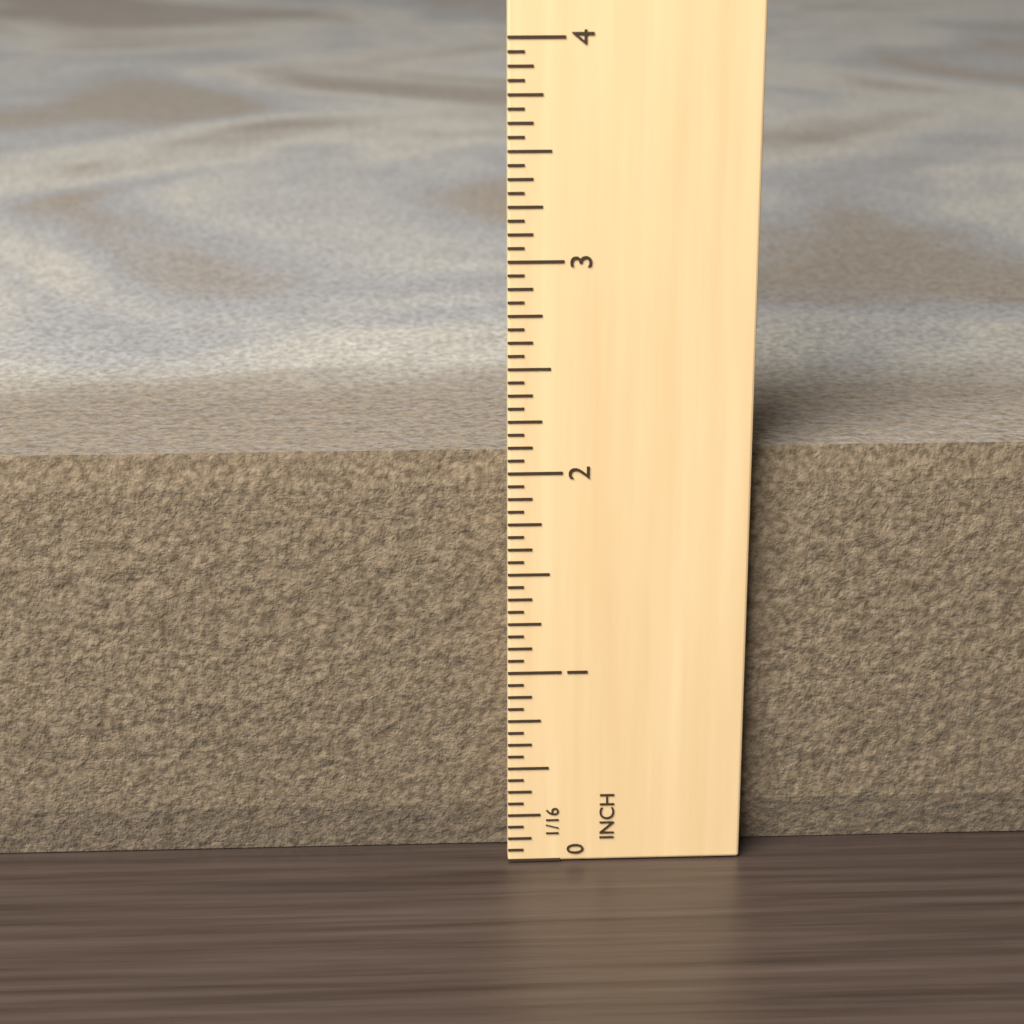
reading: 2.0625 in
